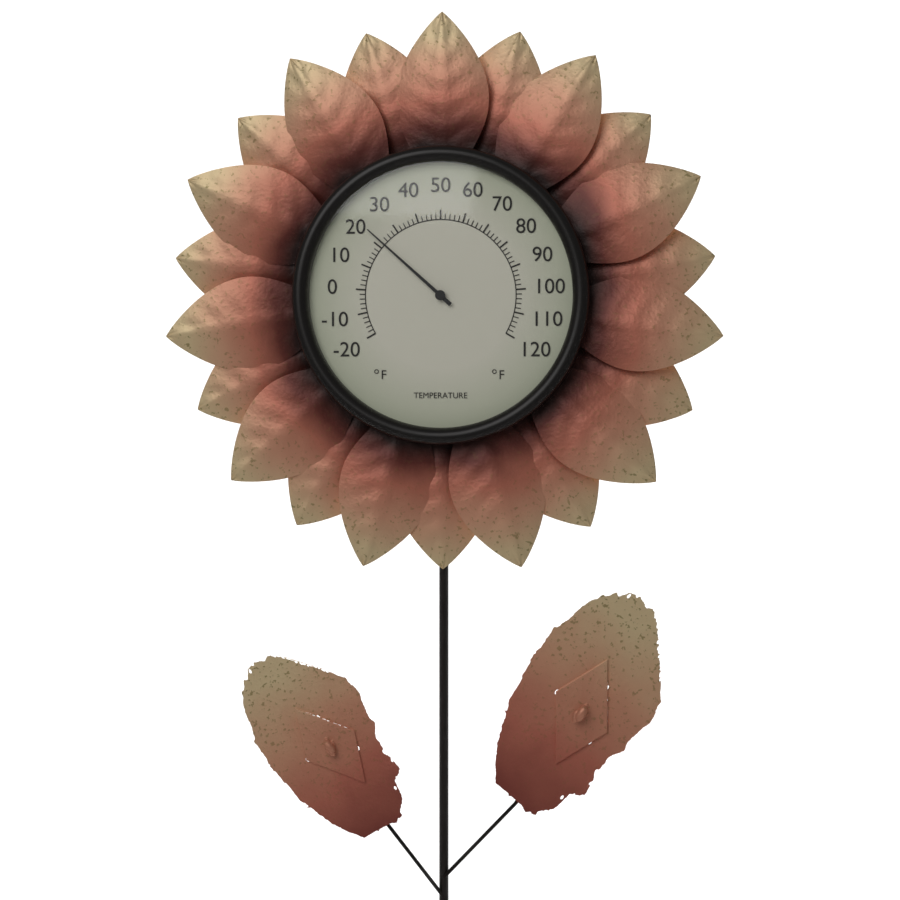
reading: 22 °F
